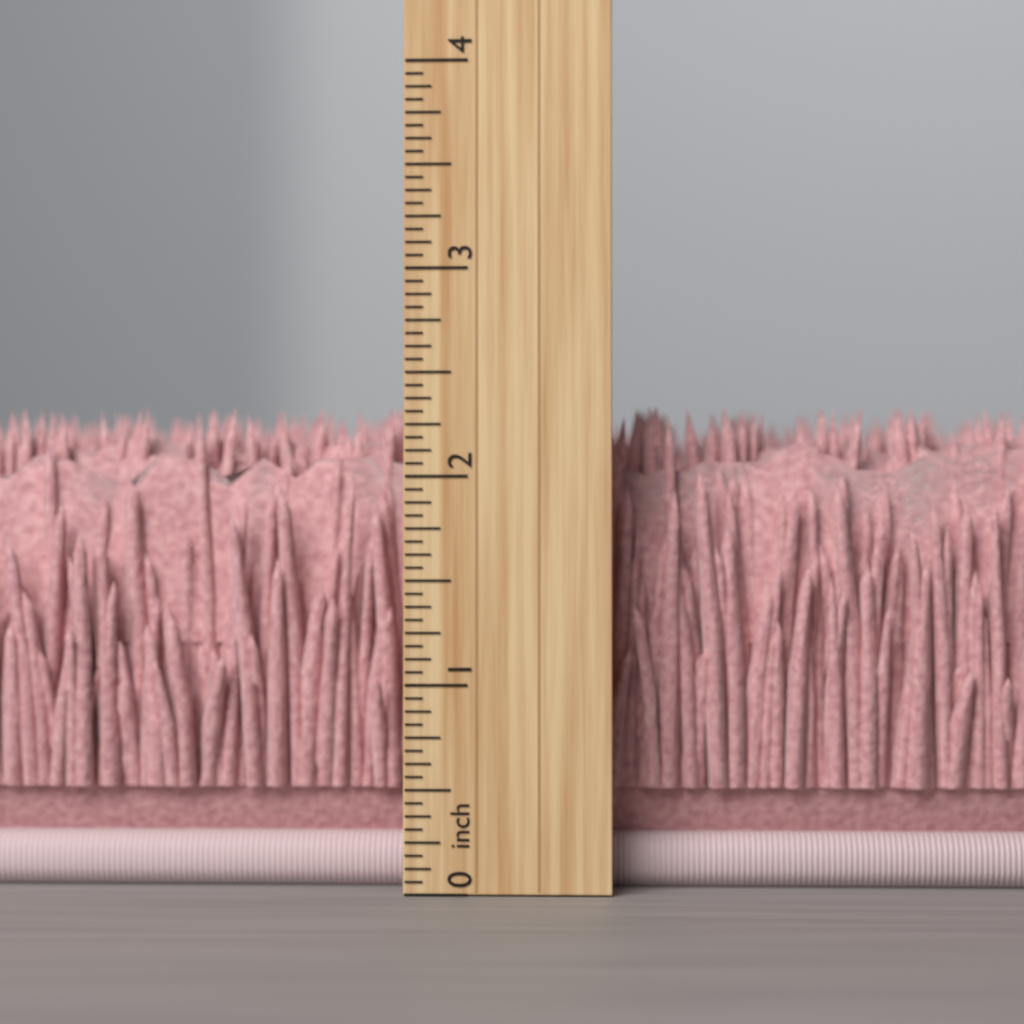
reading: 2.3750 inch
